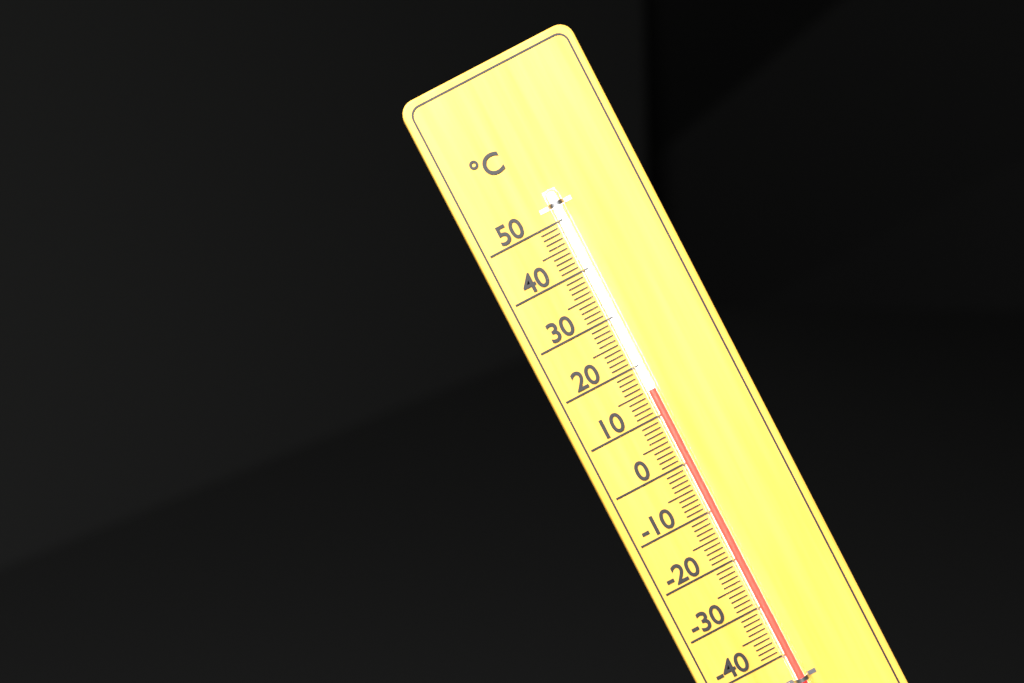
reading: 15 °C
